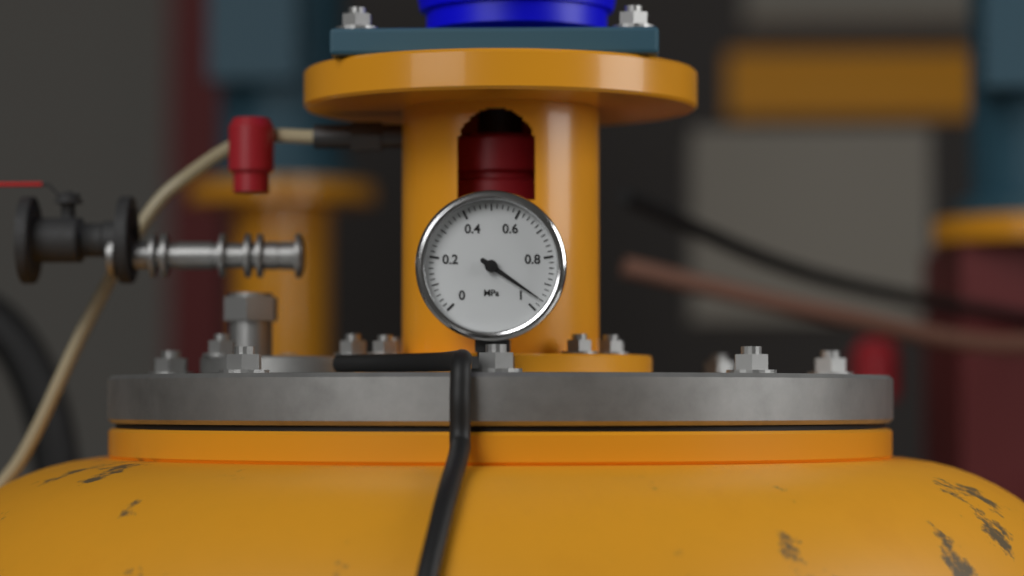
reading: 0.96 MPa
